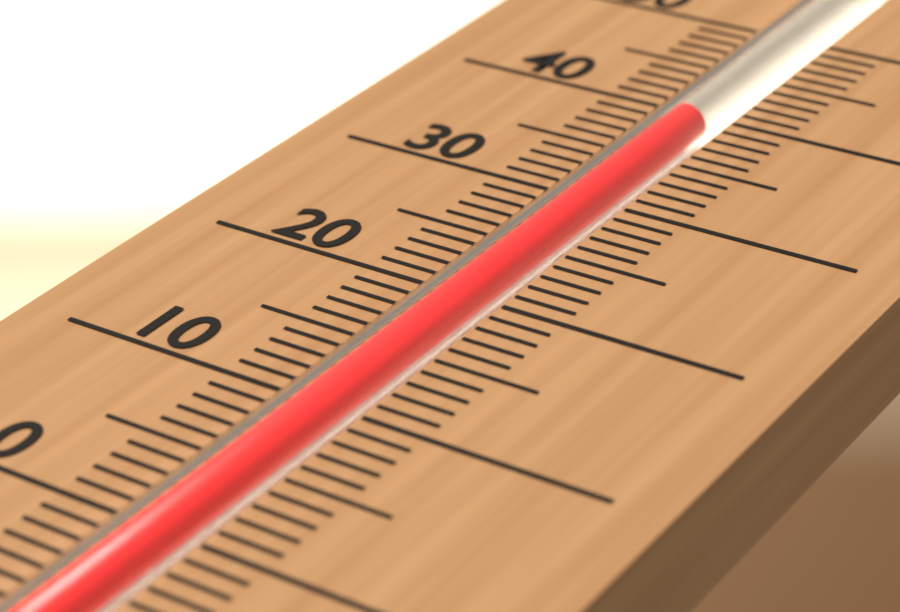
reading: 39 (no unit)
